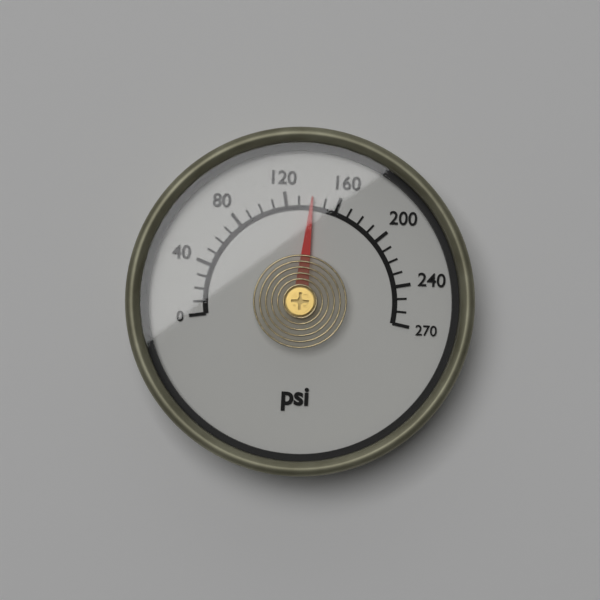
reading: 140 psi
